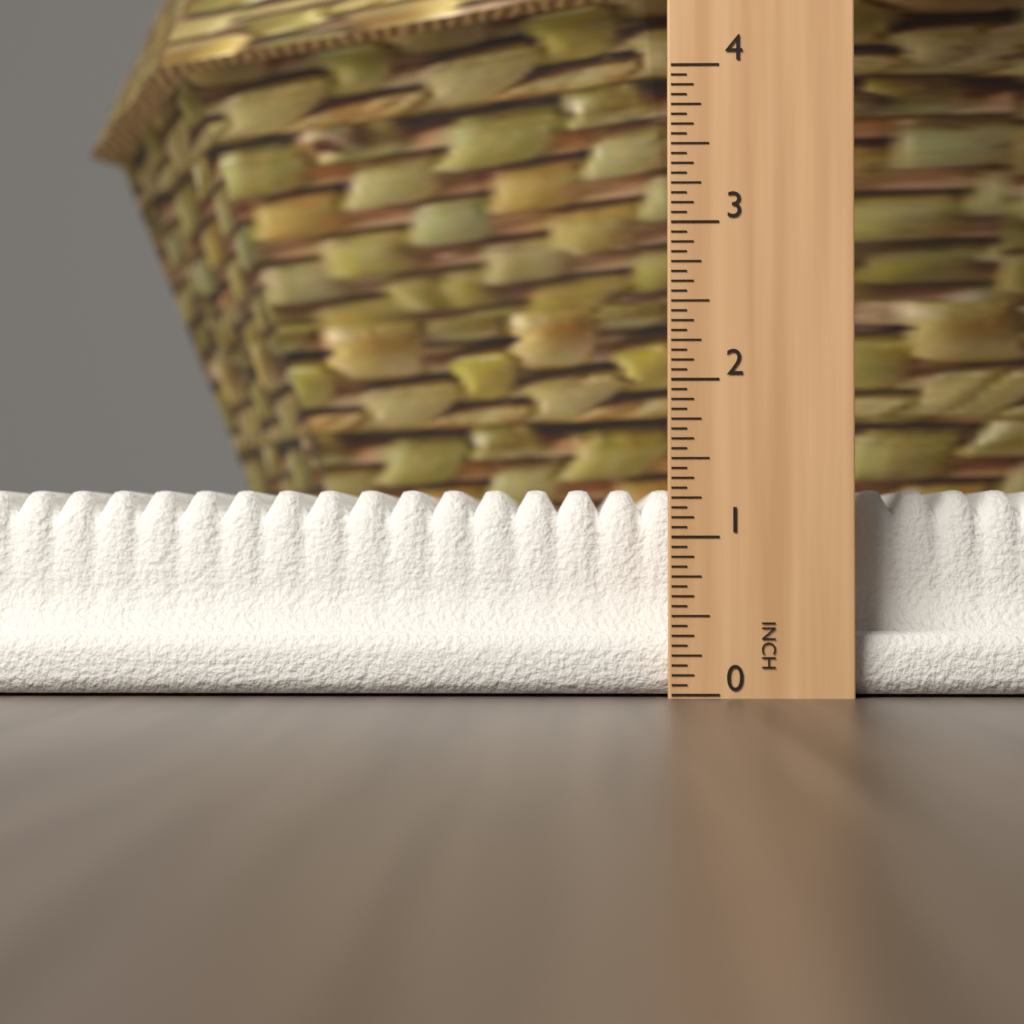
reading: 1.3125 in
